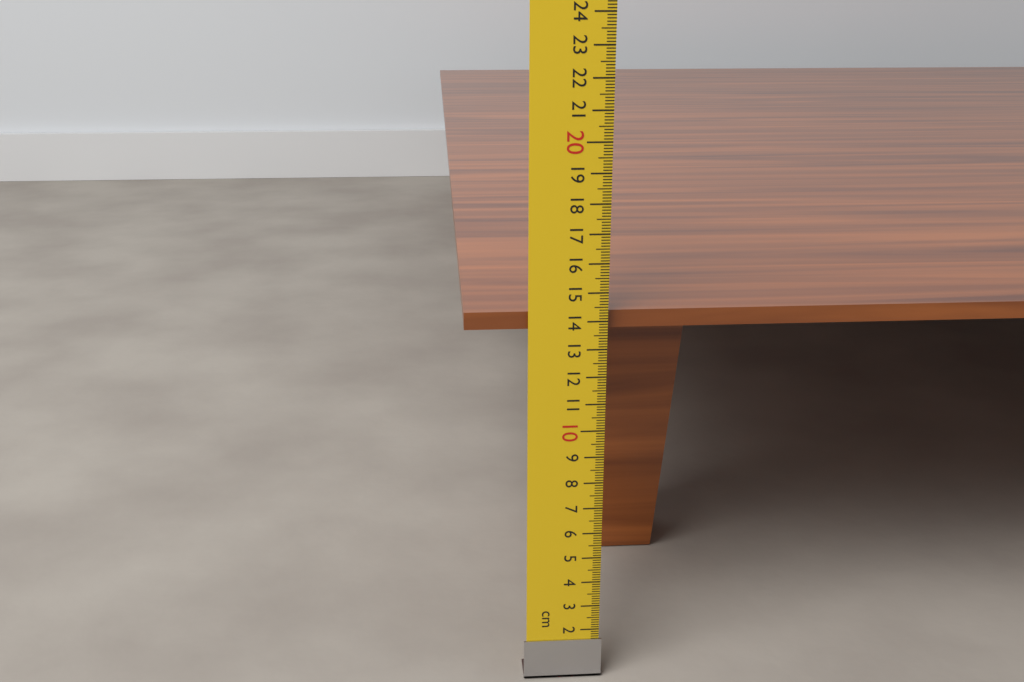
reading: 14.3 cm
